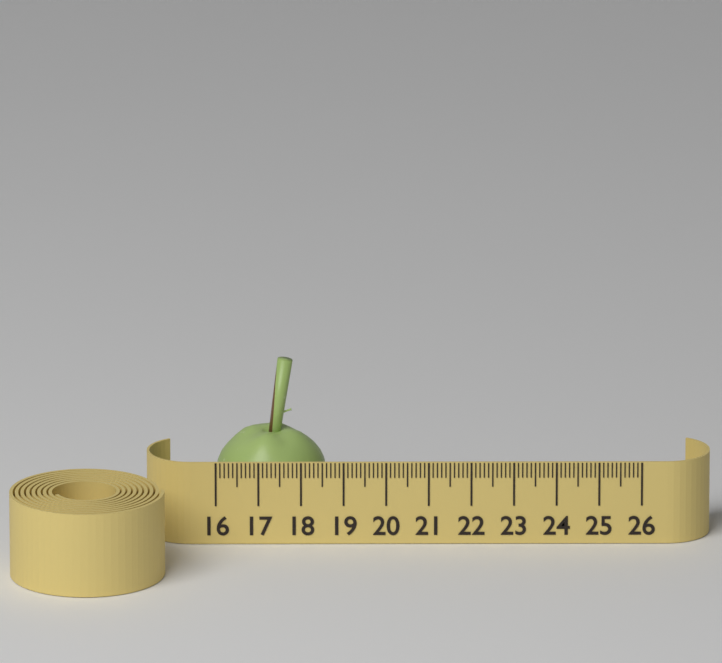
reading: 18.6 (no unit)
